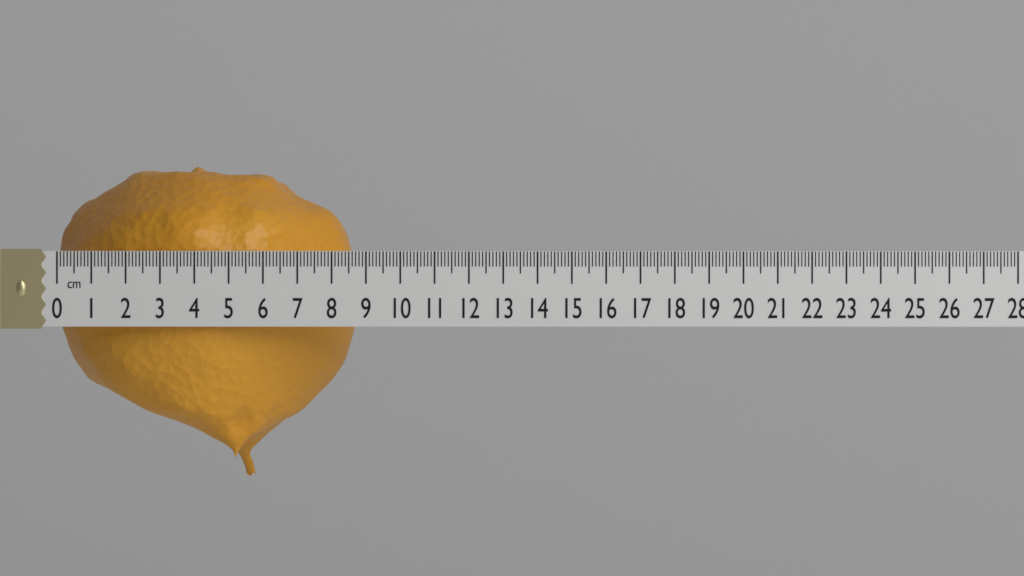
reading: 8.9 cm
